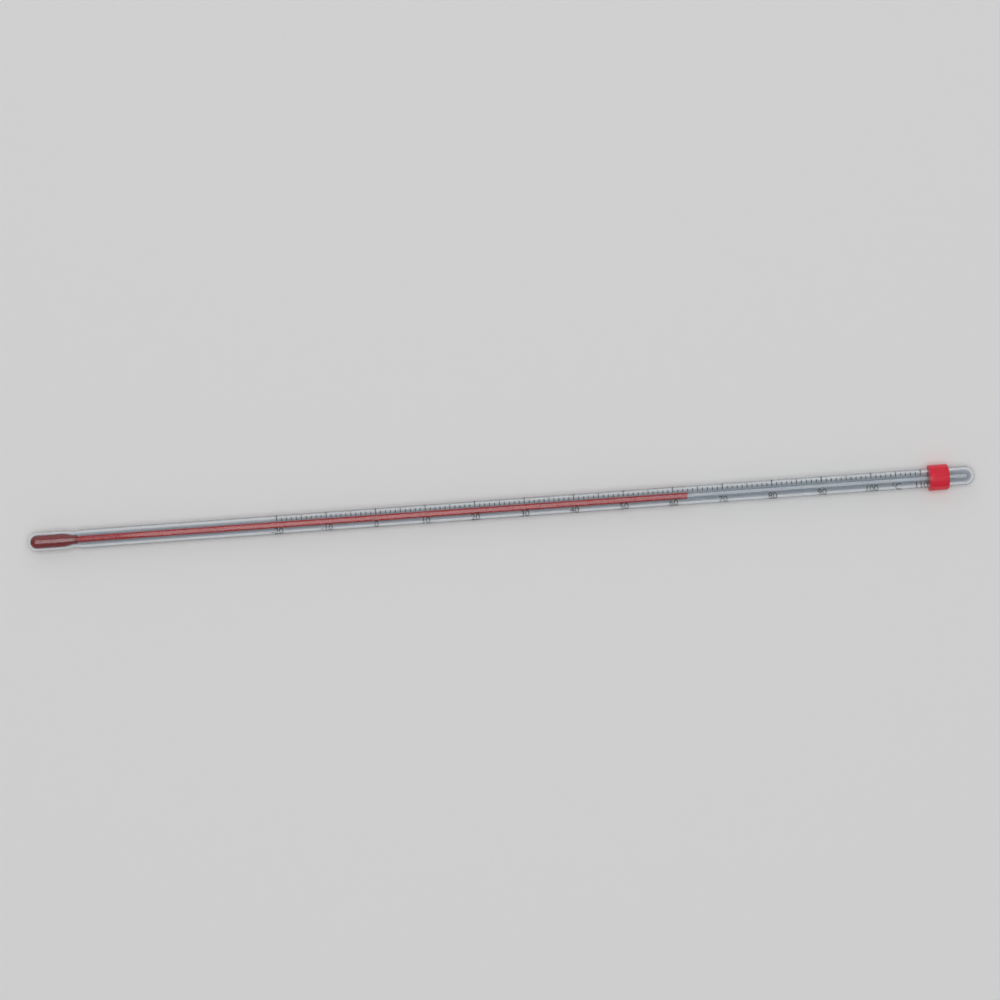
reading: 63 °C
